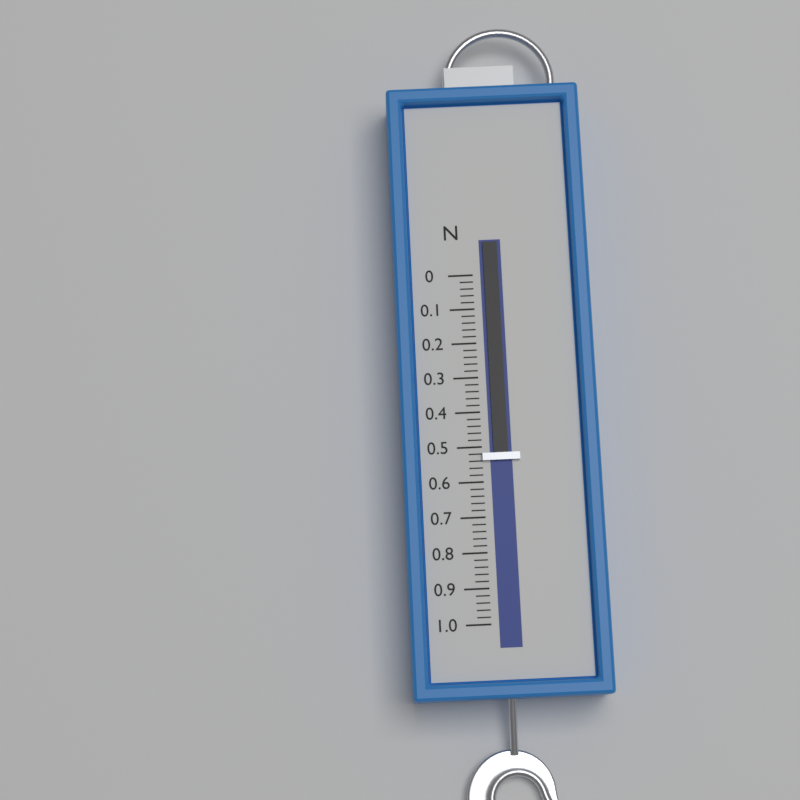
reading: 0.54 N
